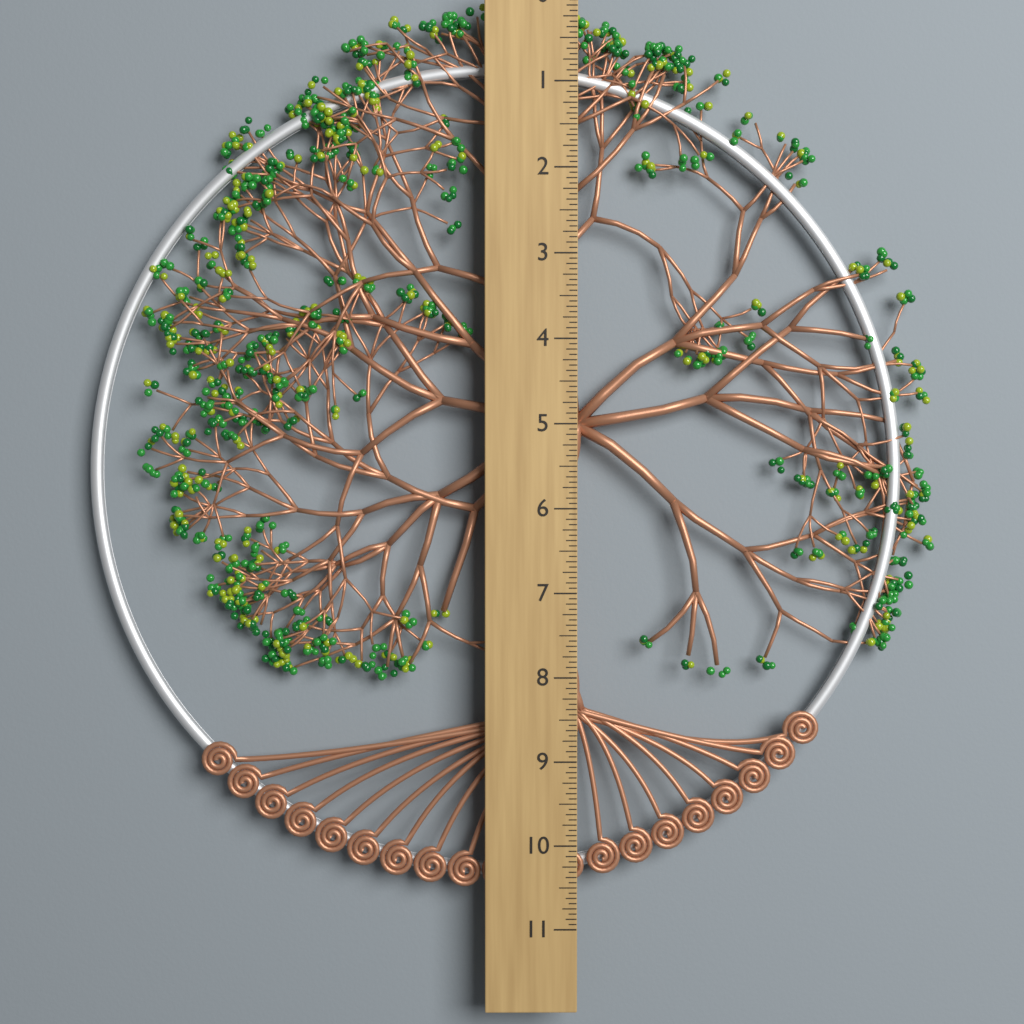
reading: 10.5625 (no unit)
